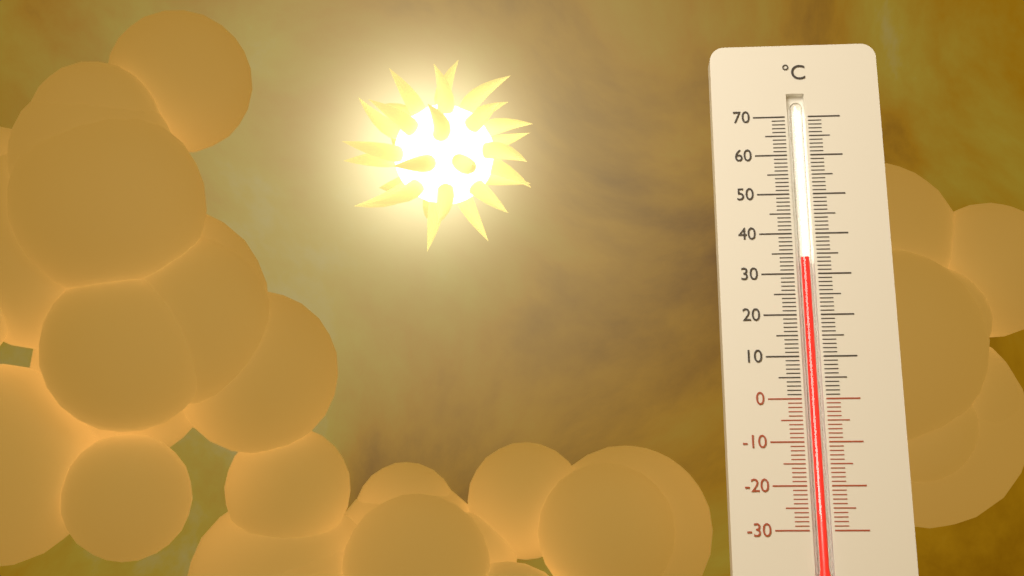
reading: 34 °C
